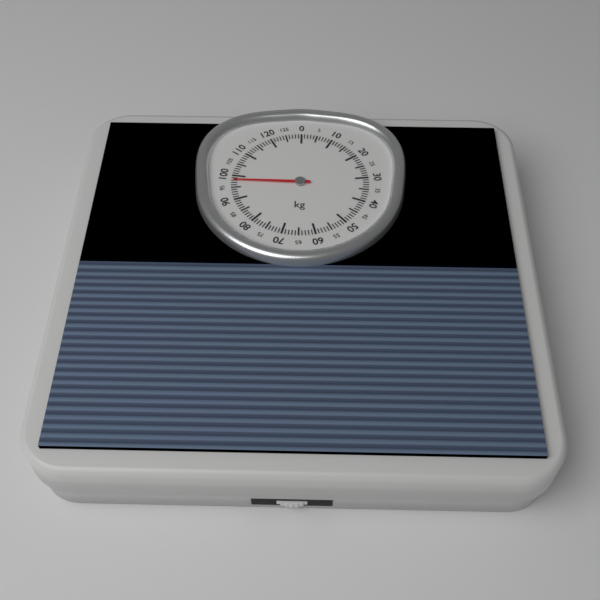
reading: 98 kg
